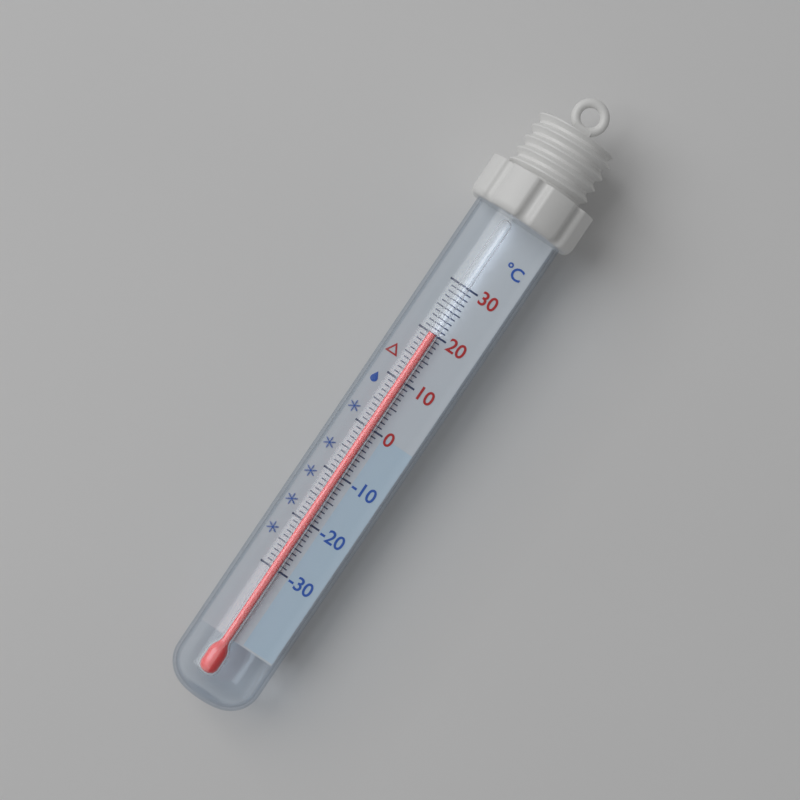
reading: 20 °C
